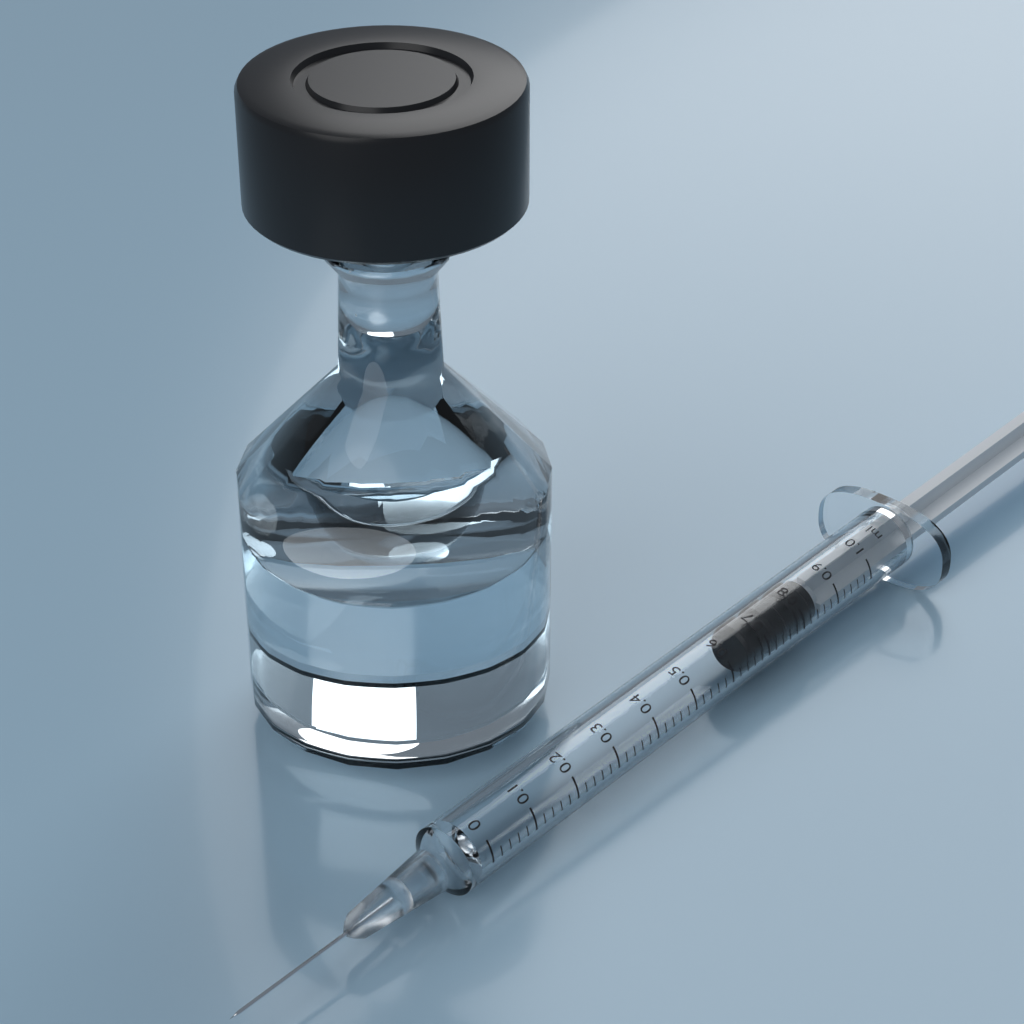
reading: 0.66 ml
